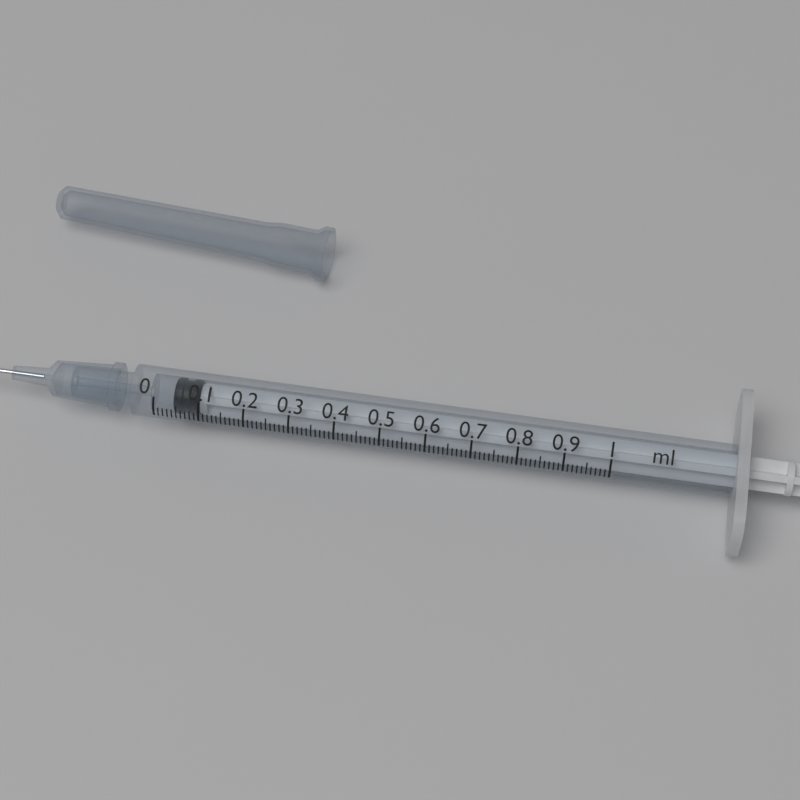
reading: 0.04 ml
